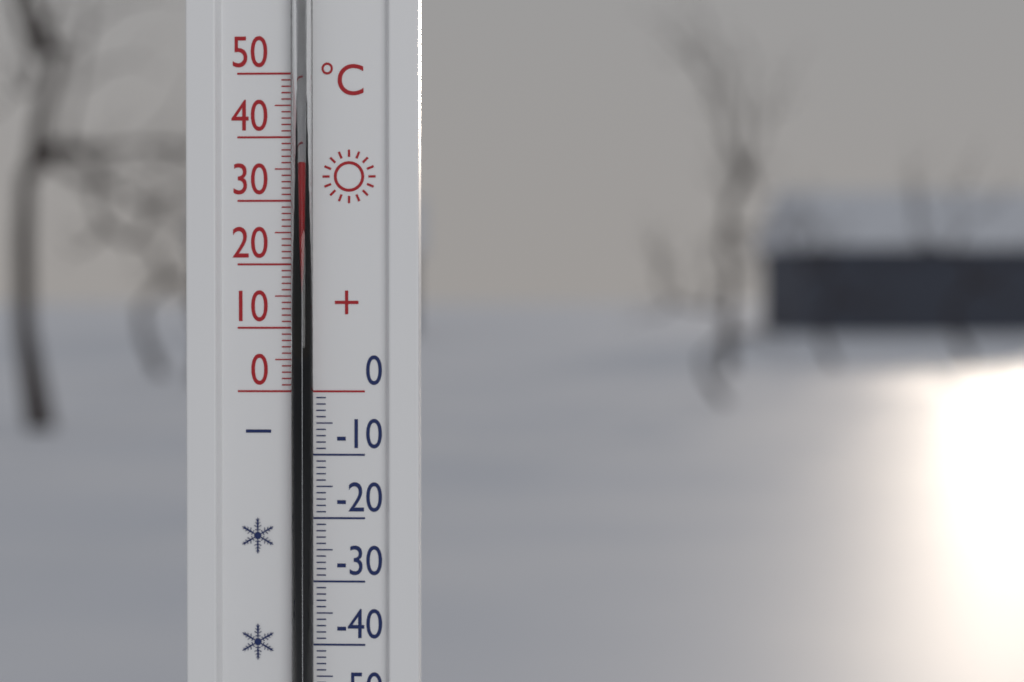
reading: 36 °C
